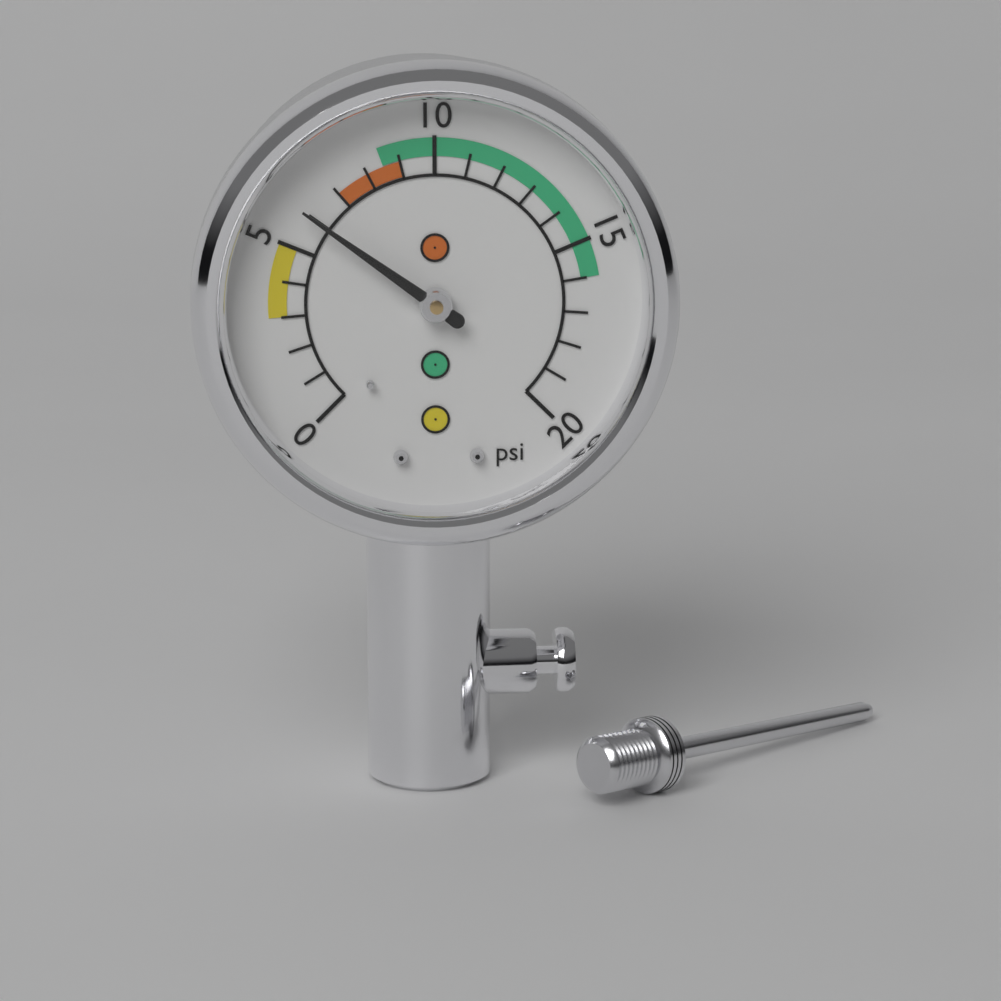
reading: 6 psi
